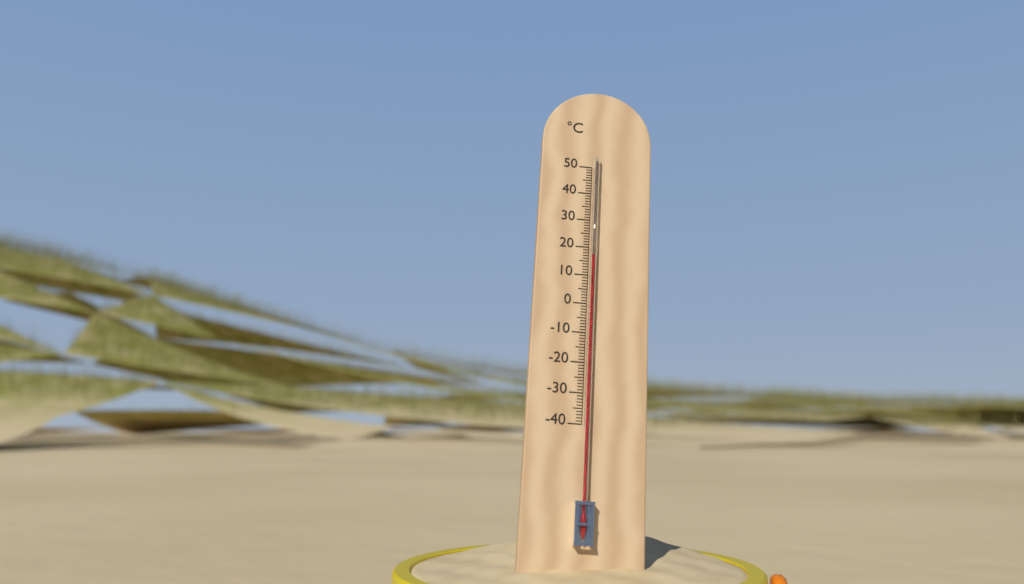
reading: 17 °C
